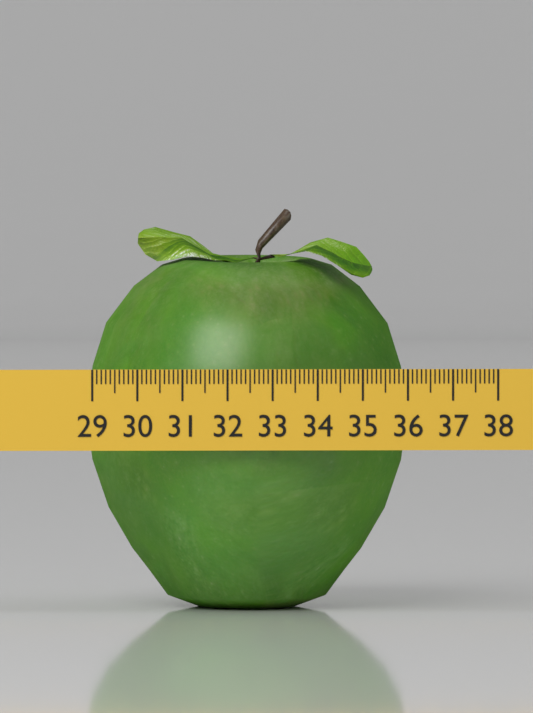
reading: 36.1 (no unit)
